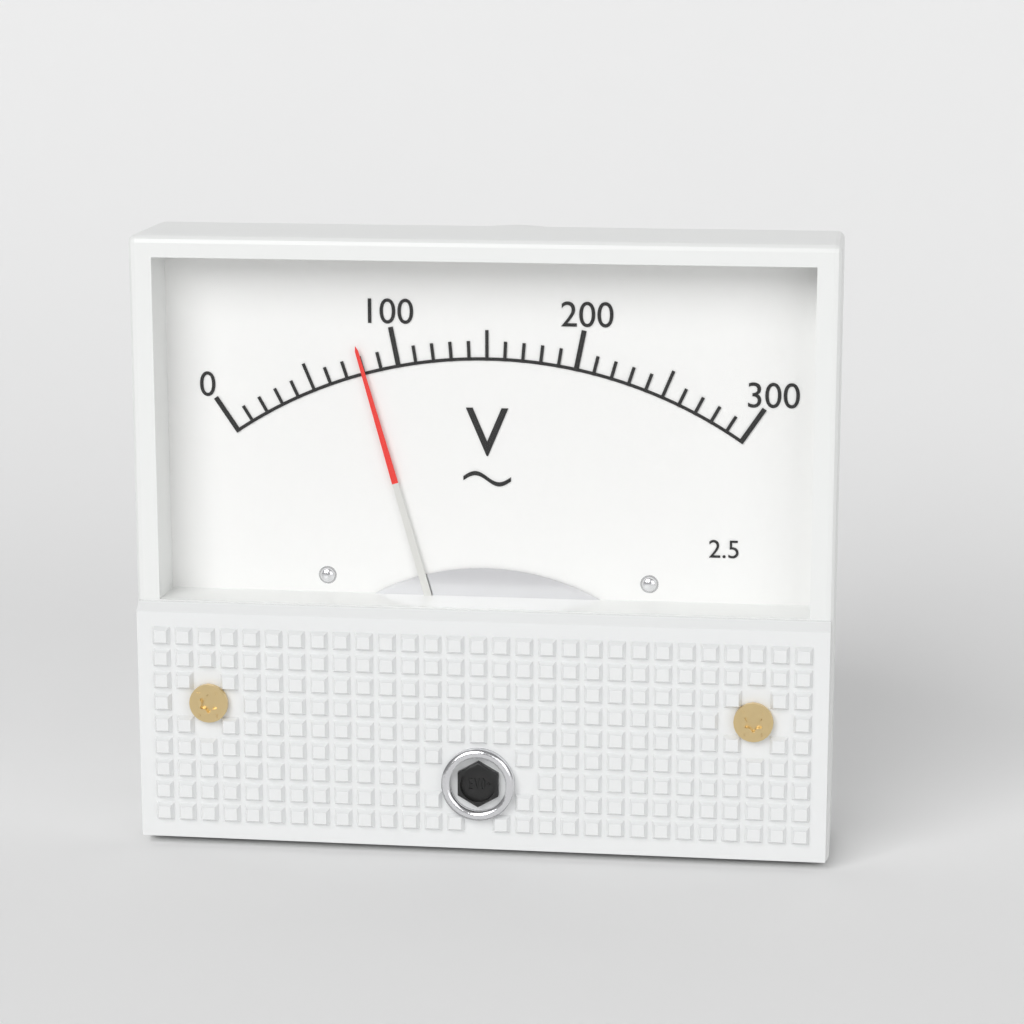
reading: 80 V
